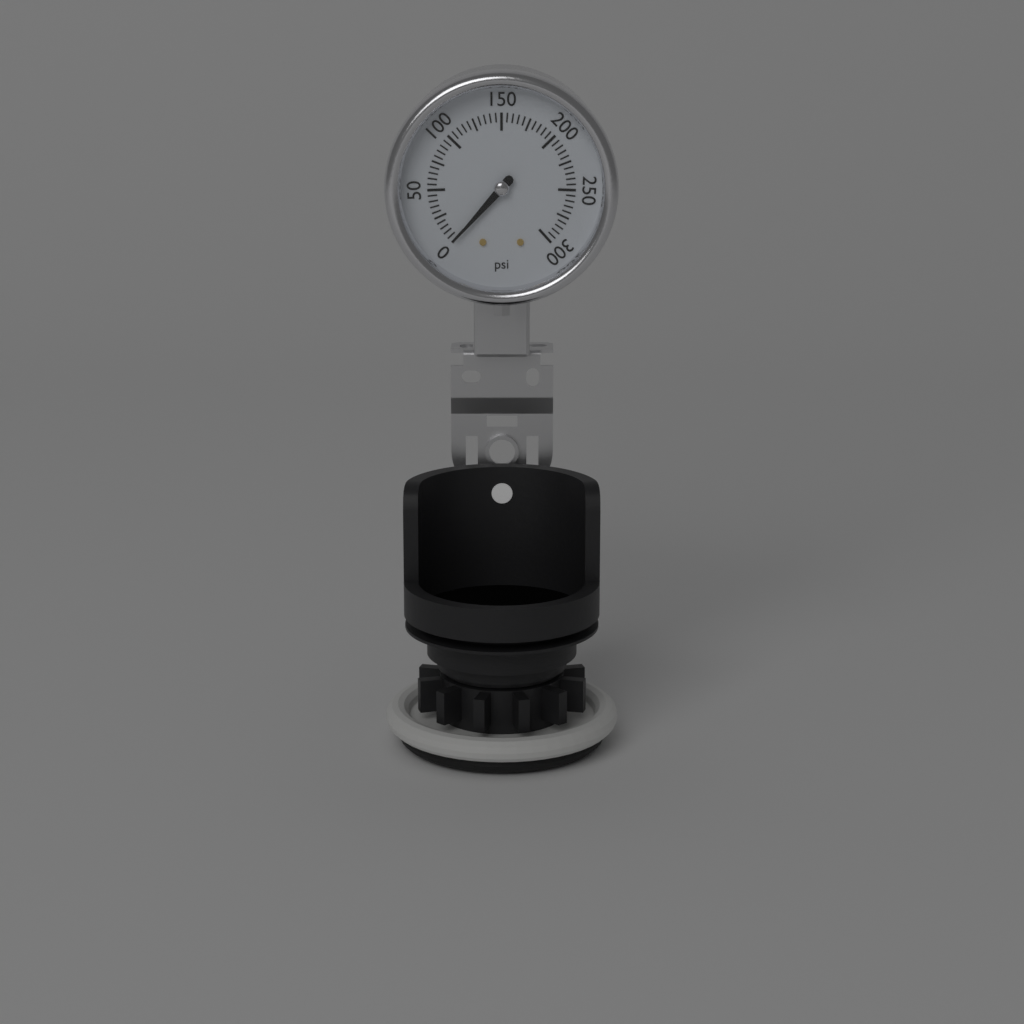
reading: 0 psi
